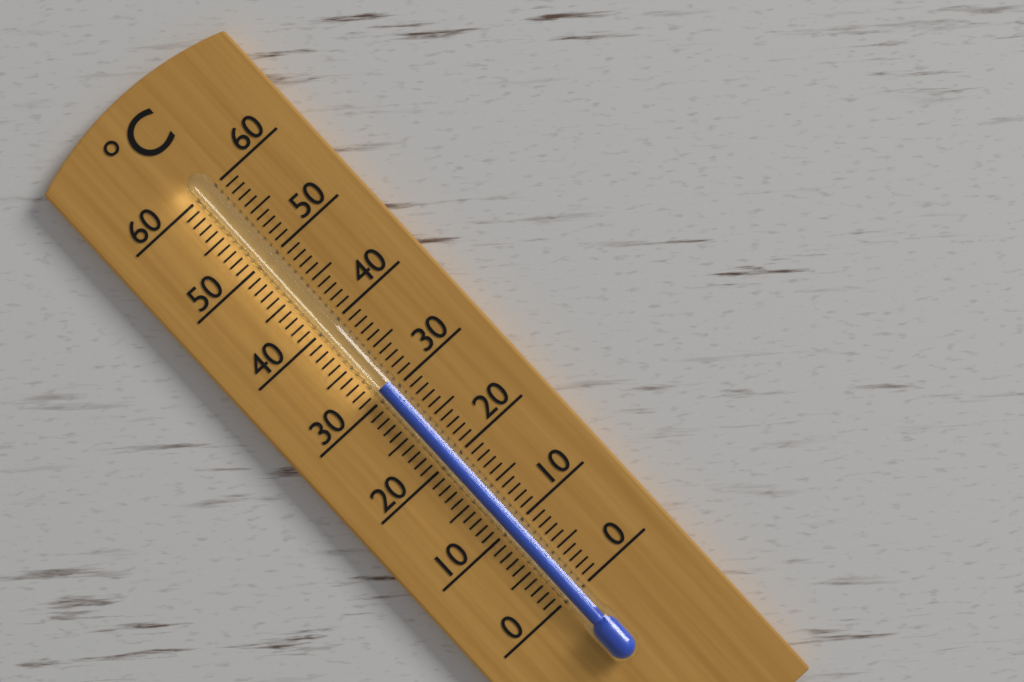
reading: 31 °C
